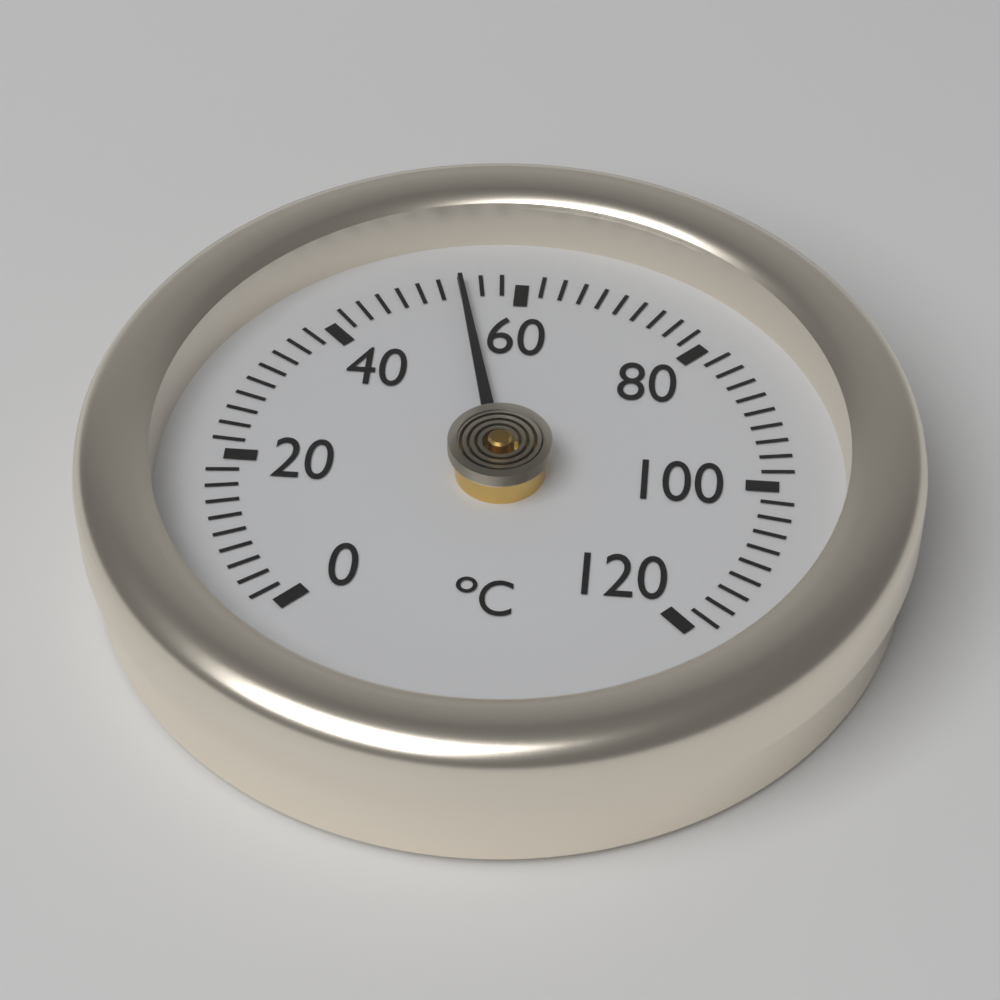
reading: 54 °C
